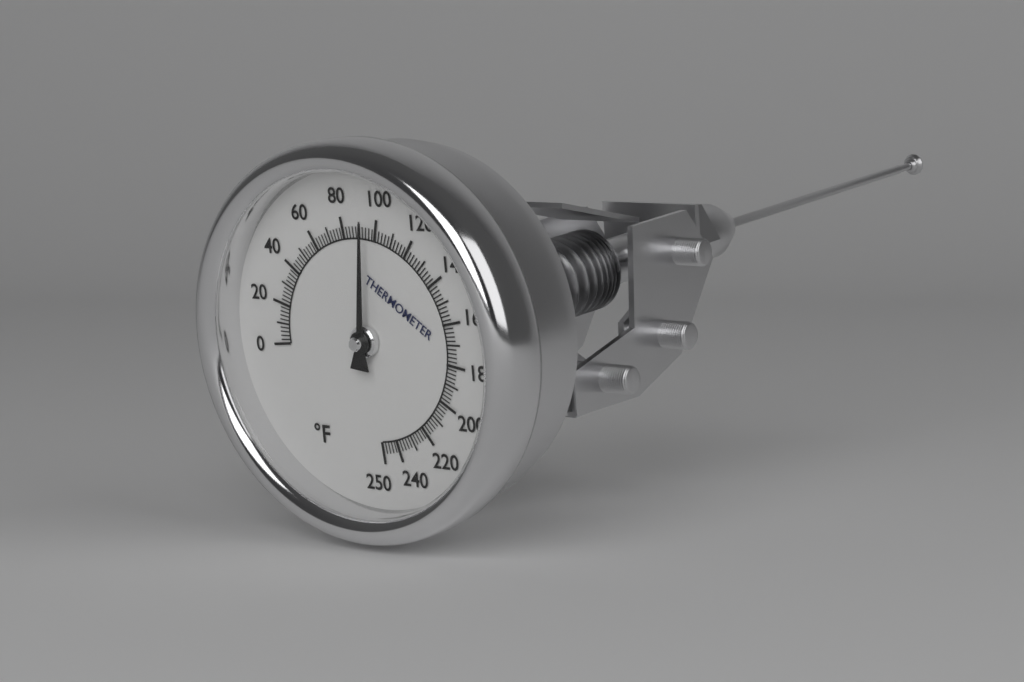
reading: 94 °F
